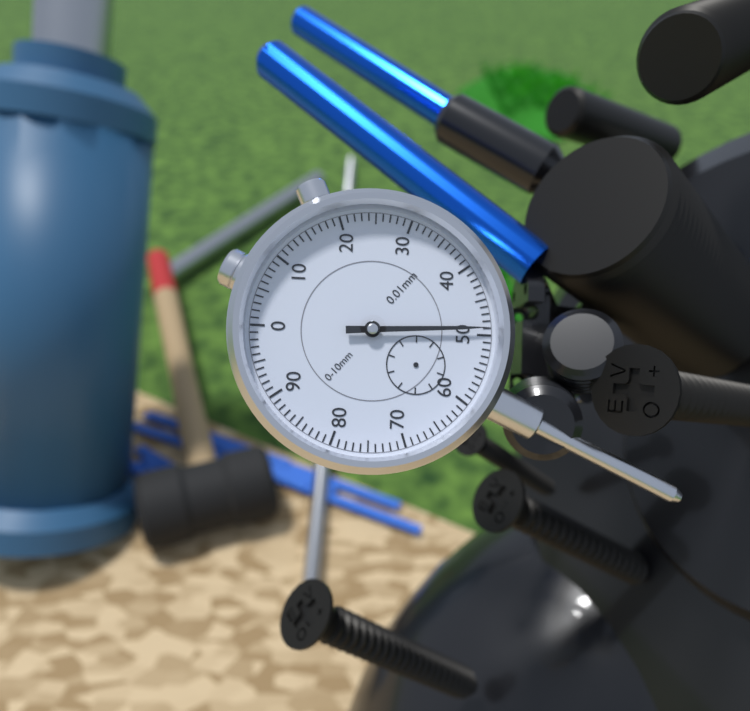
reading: 0.49 mm
